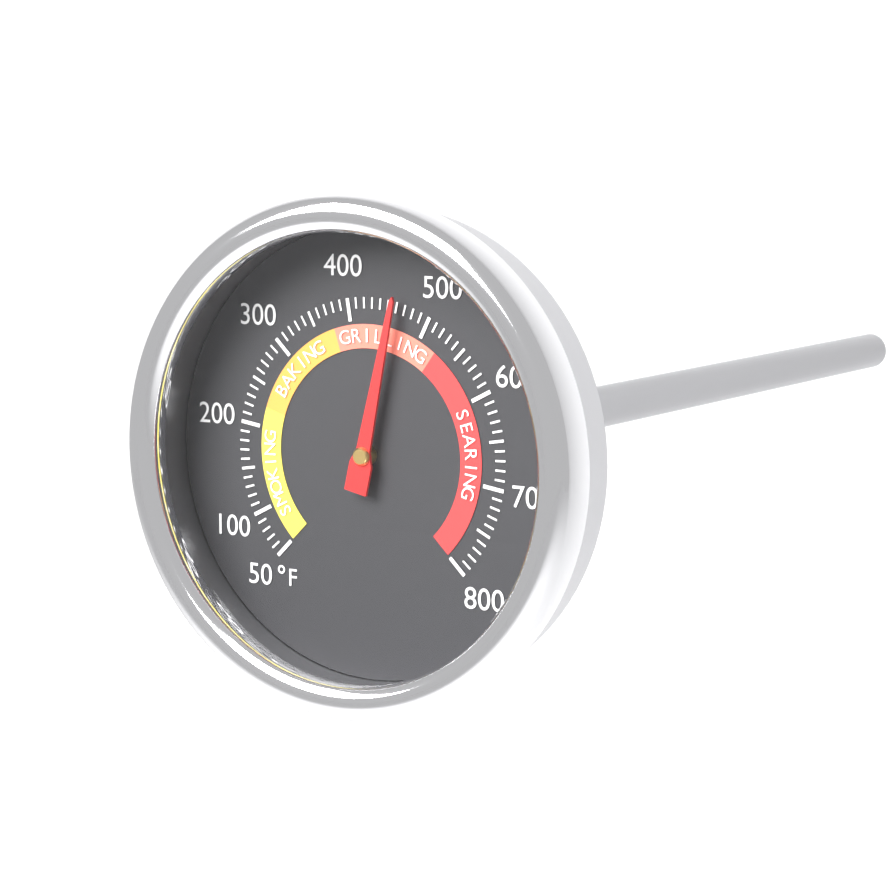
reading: 460 °F
